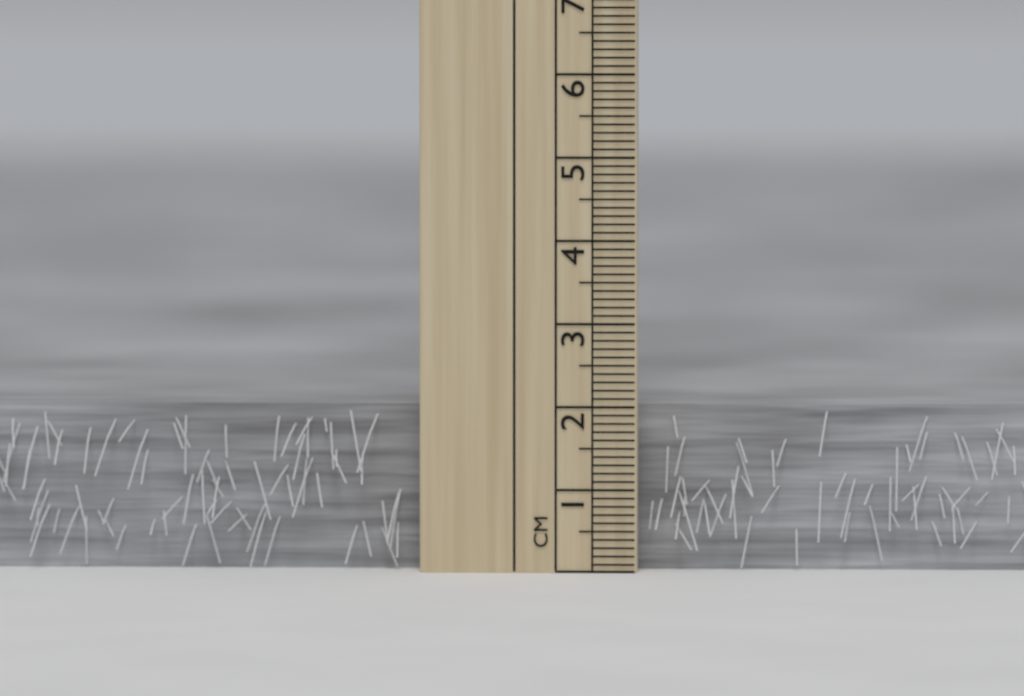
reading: 2.0 cm
